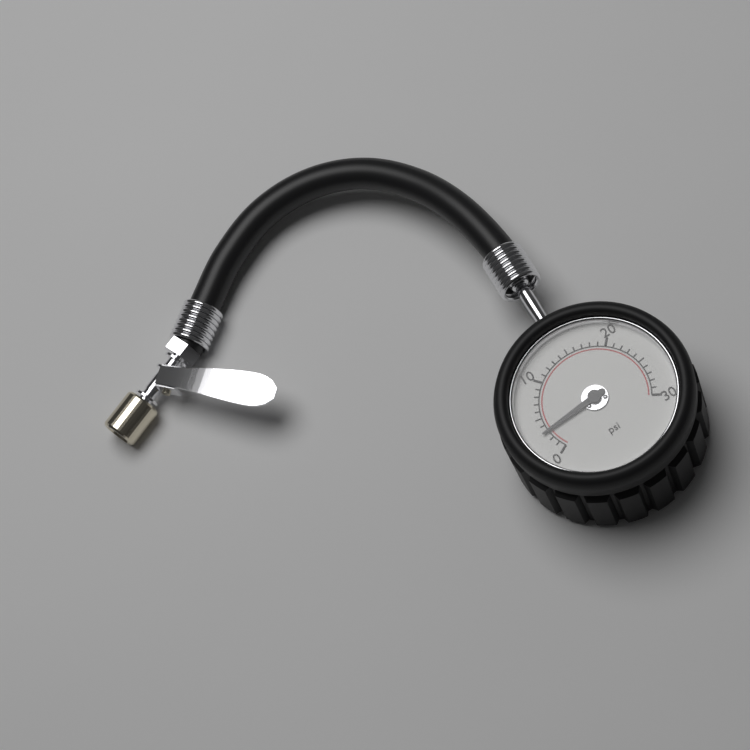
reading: 3 psi
